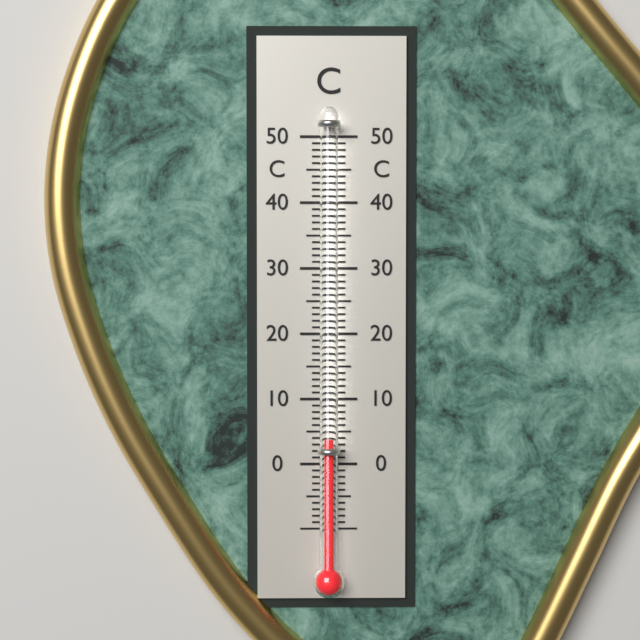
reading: 4 °C
